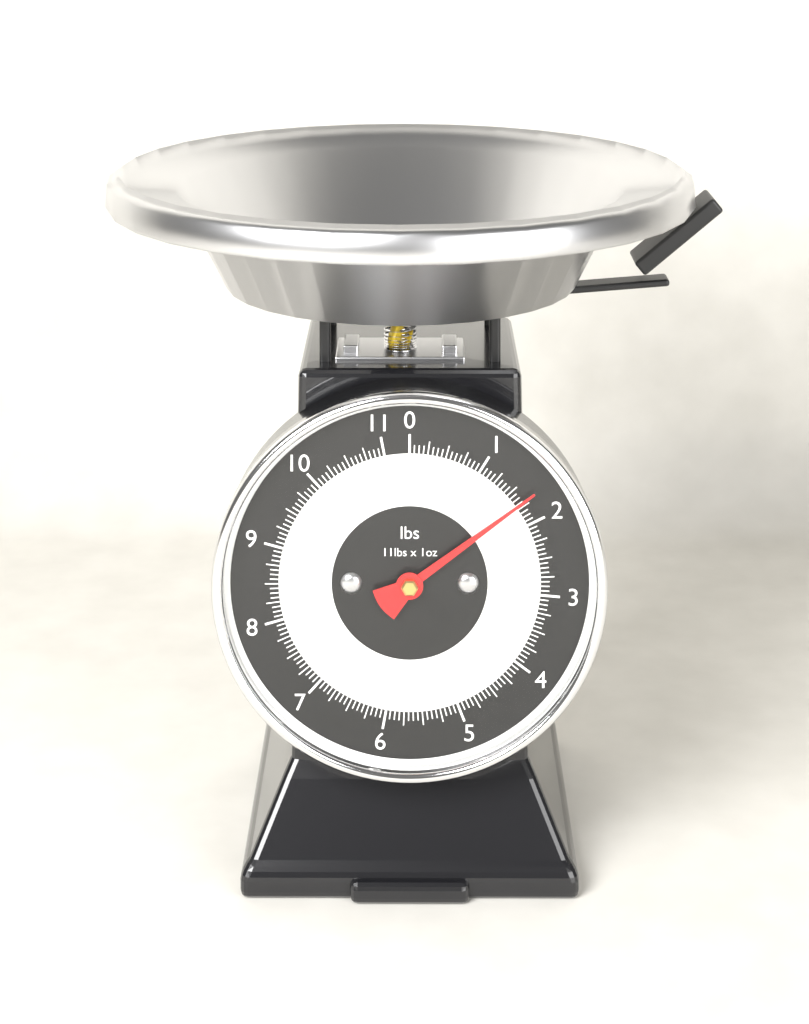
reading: 1.6875 lbs
